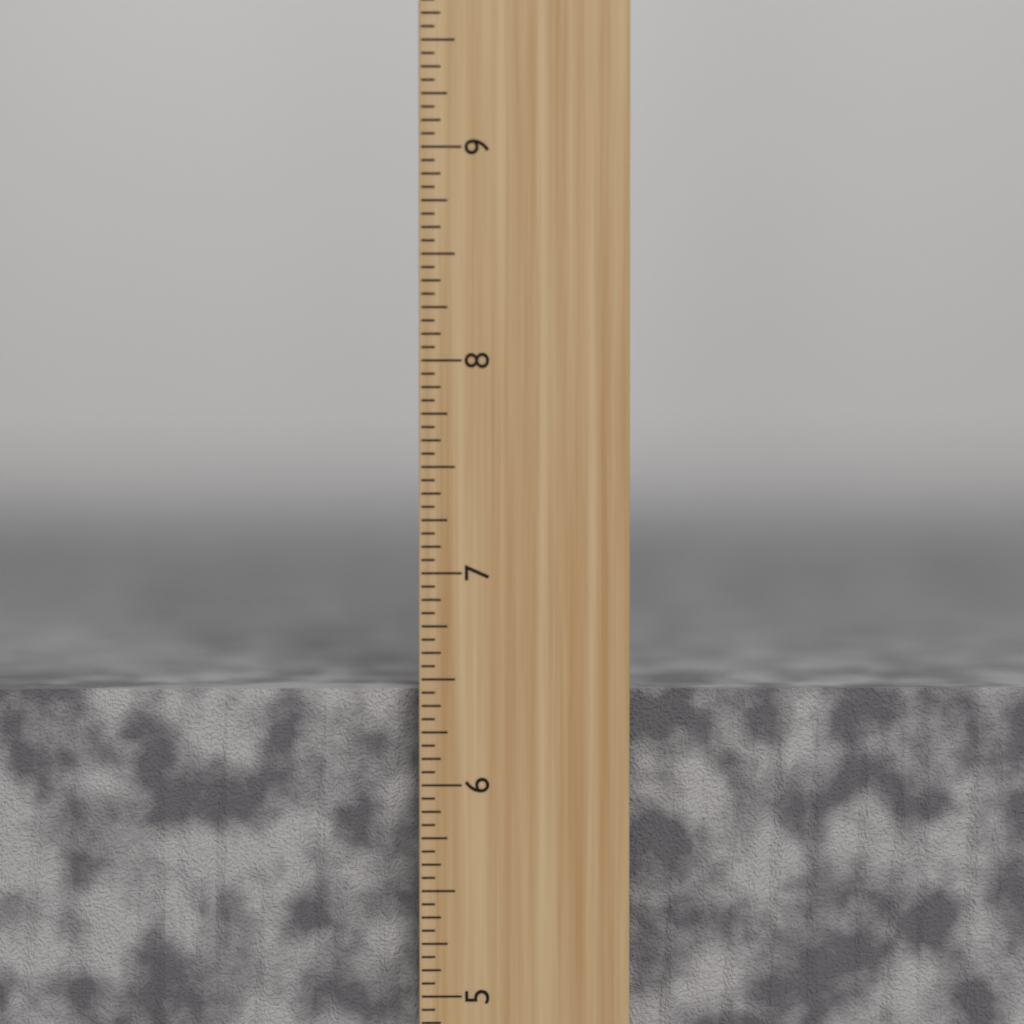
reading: 6.4375 inch
